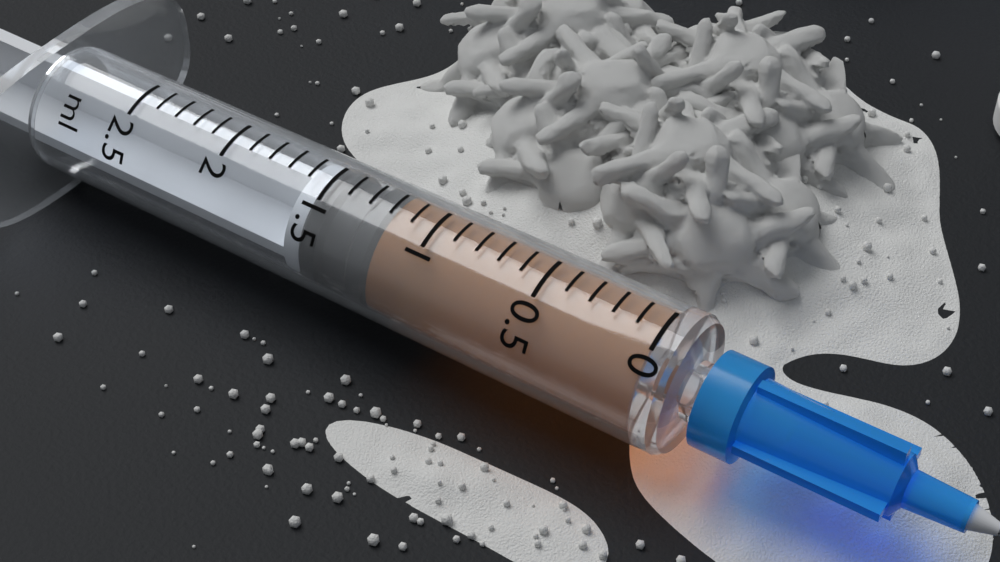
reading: 1.2 ml
